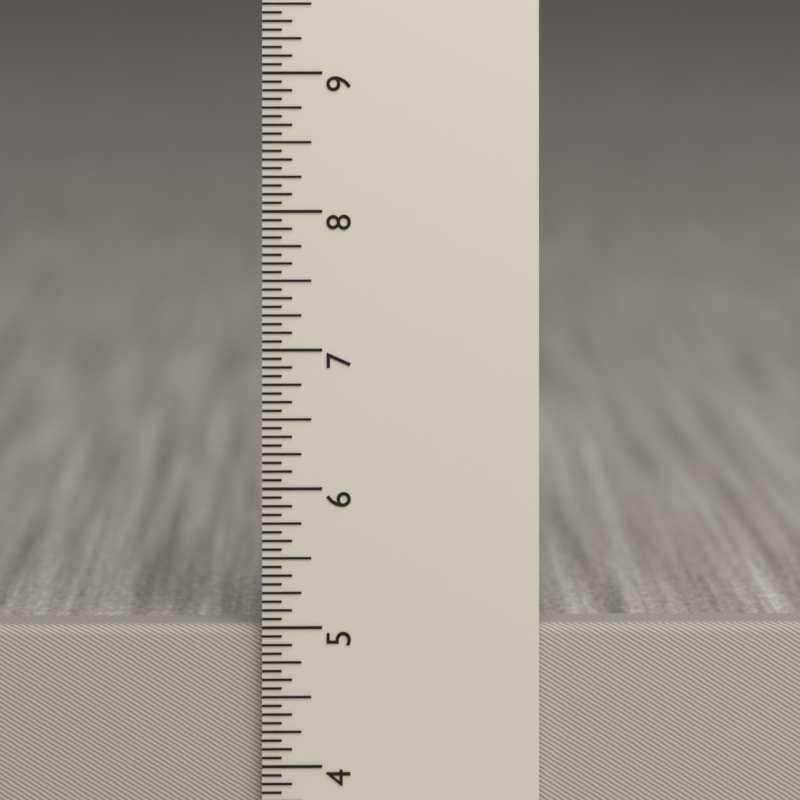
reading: 5.0000 in
